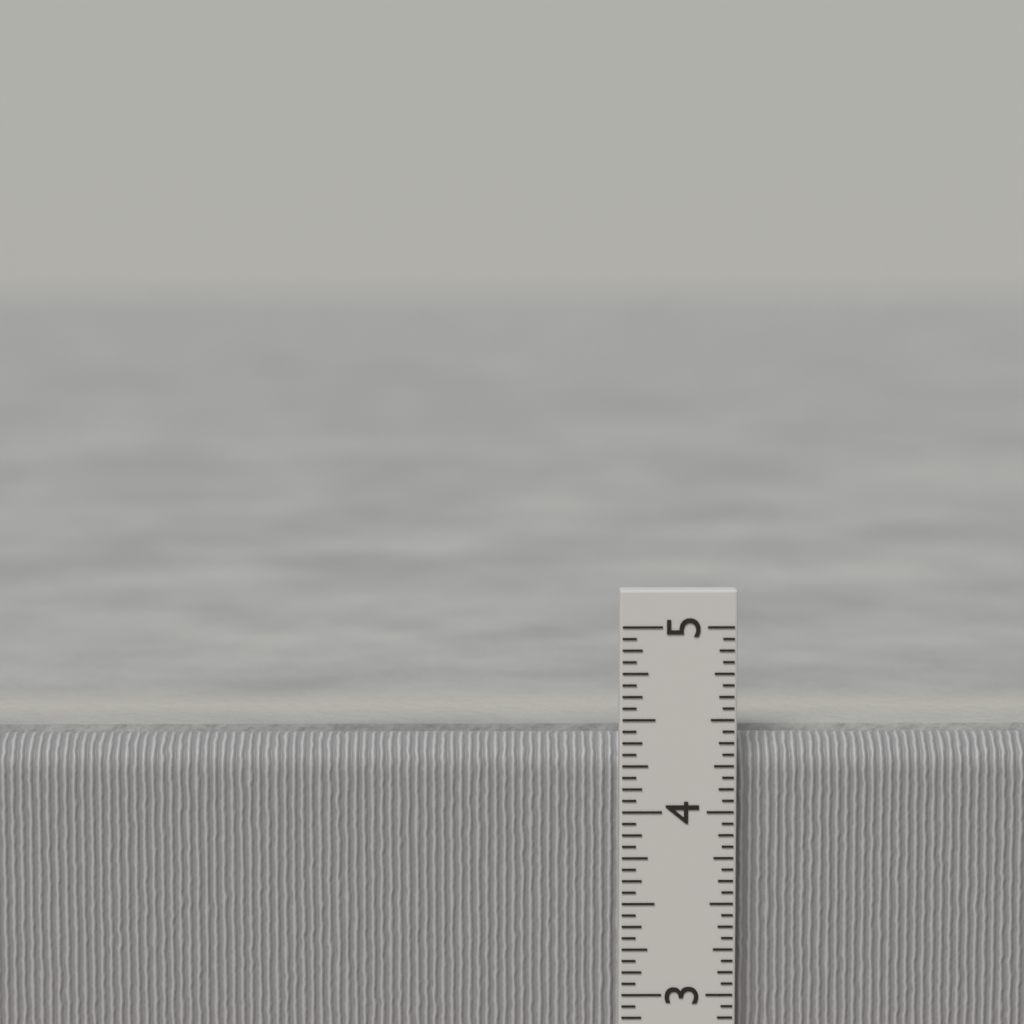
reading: 4.3750 in
